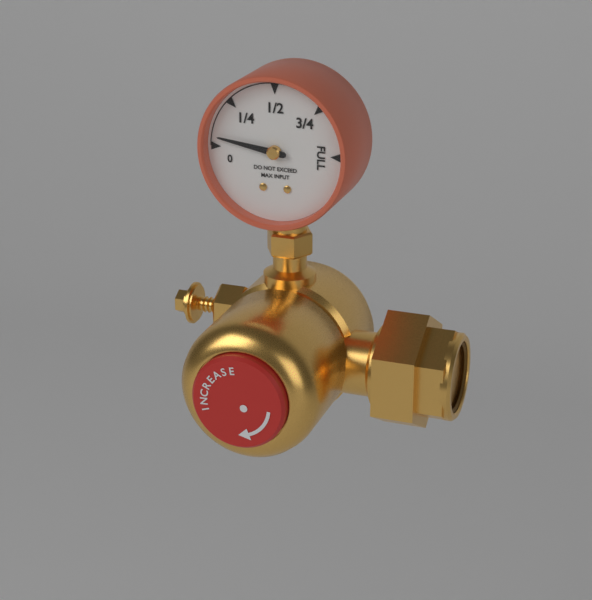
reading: 0.05 (no unit)
